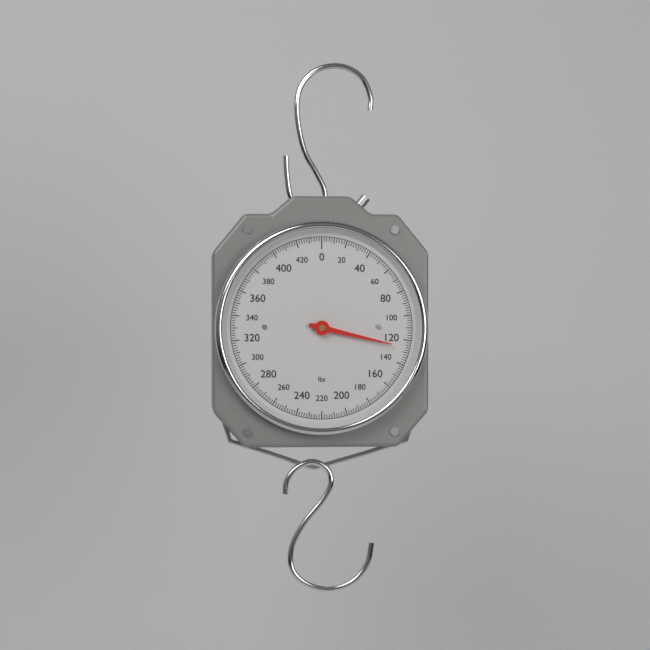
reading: 126 lbs
